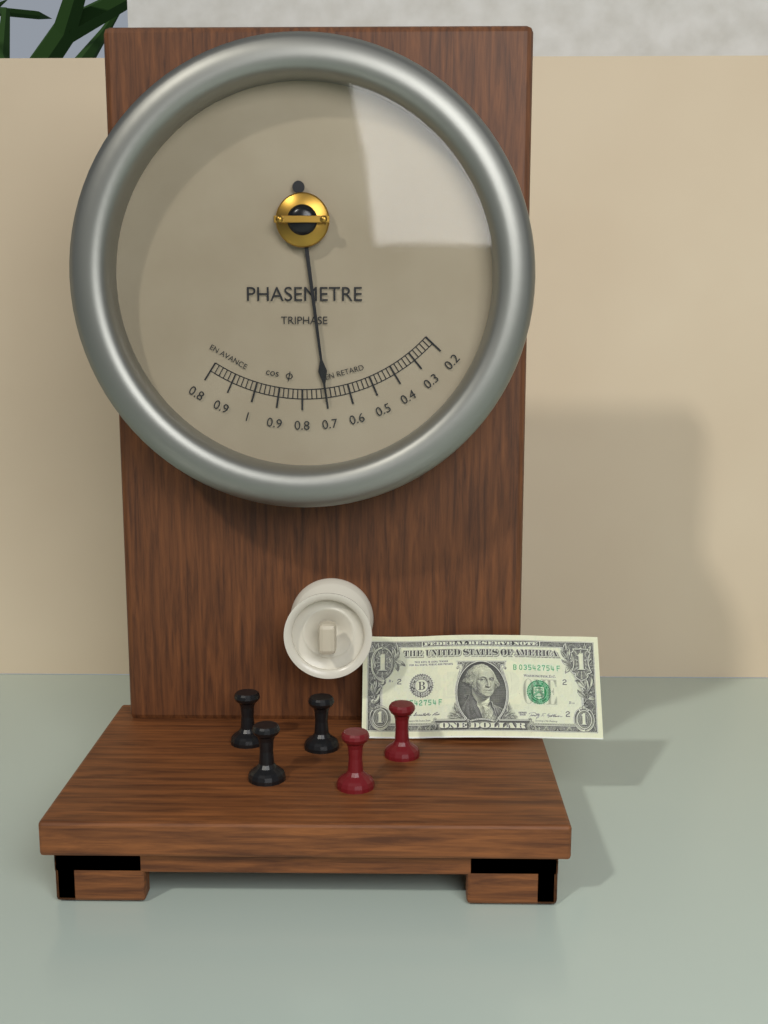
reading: 0.70 cos φ
